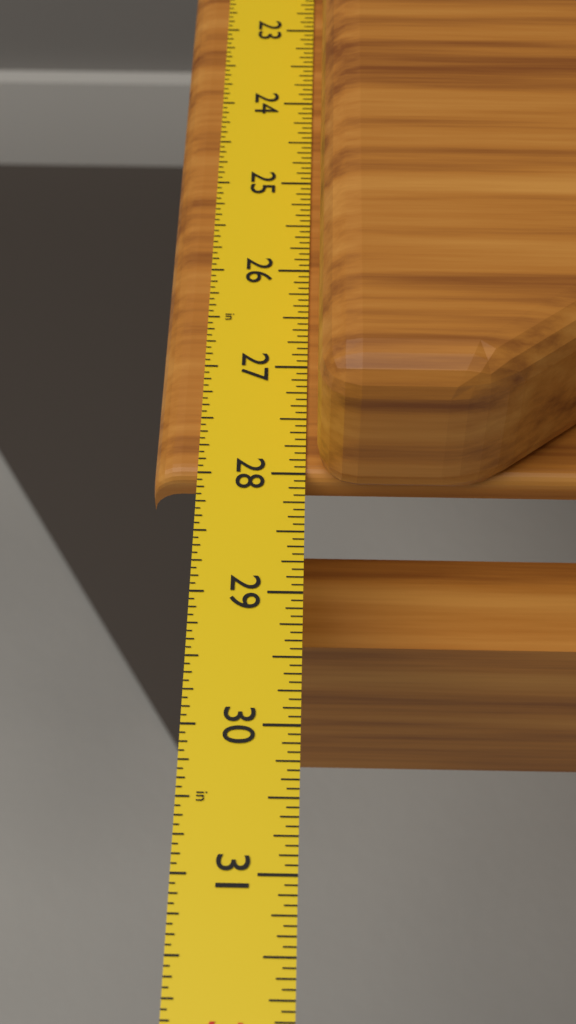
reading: 28.0000 in
